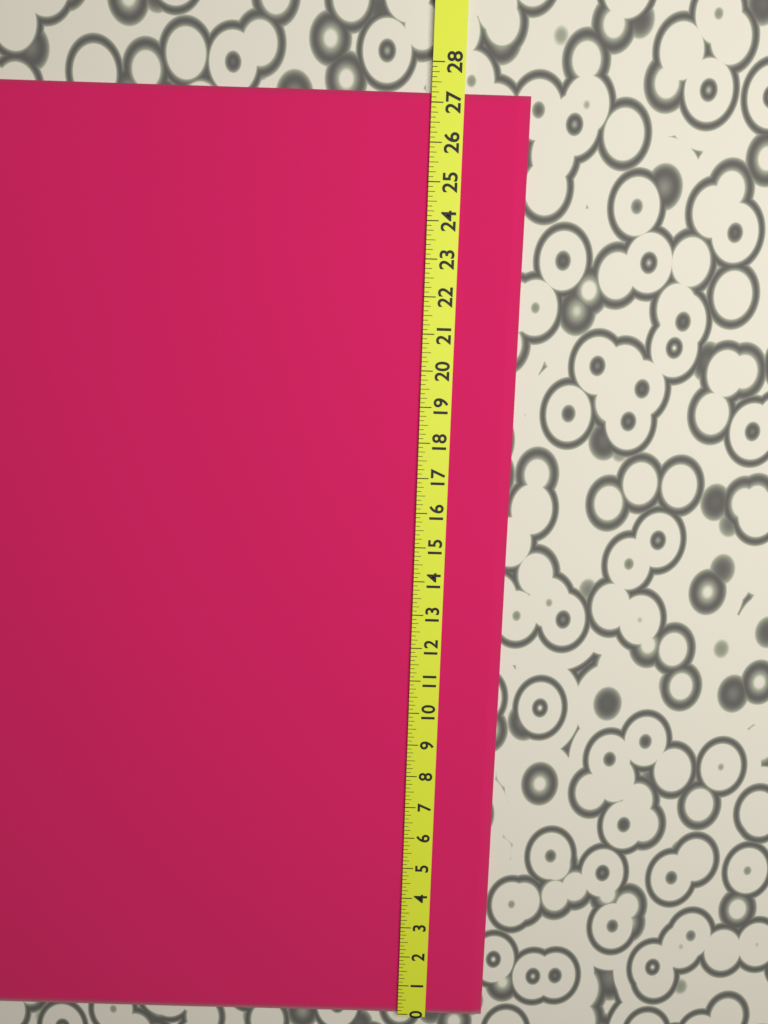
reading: 27.250 (no unit)
